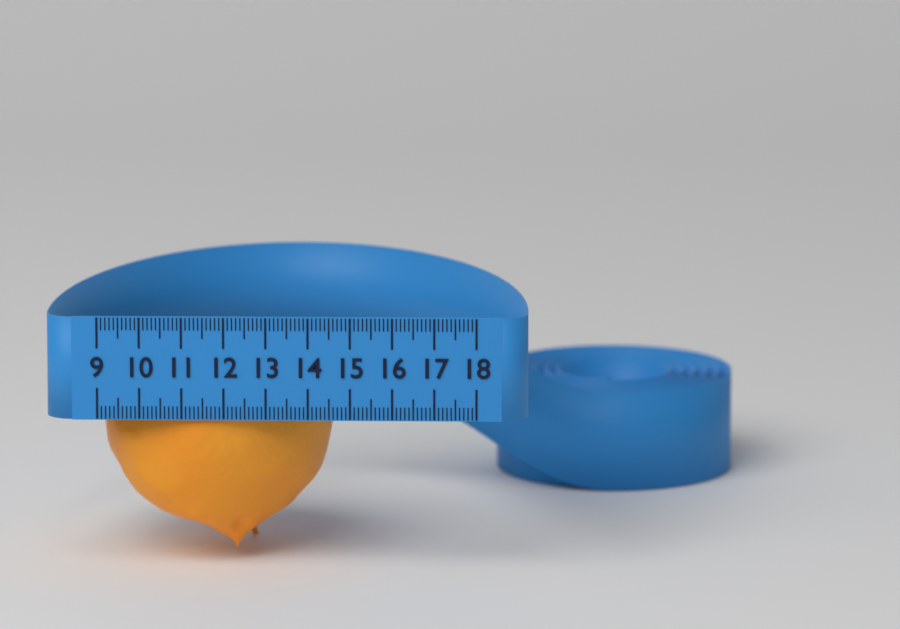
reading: 14.5 (no unit)
